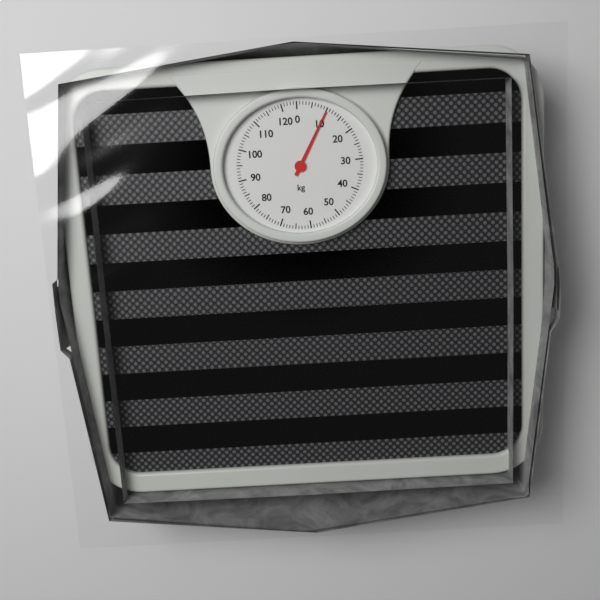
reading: 10 kg
